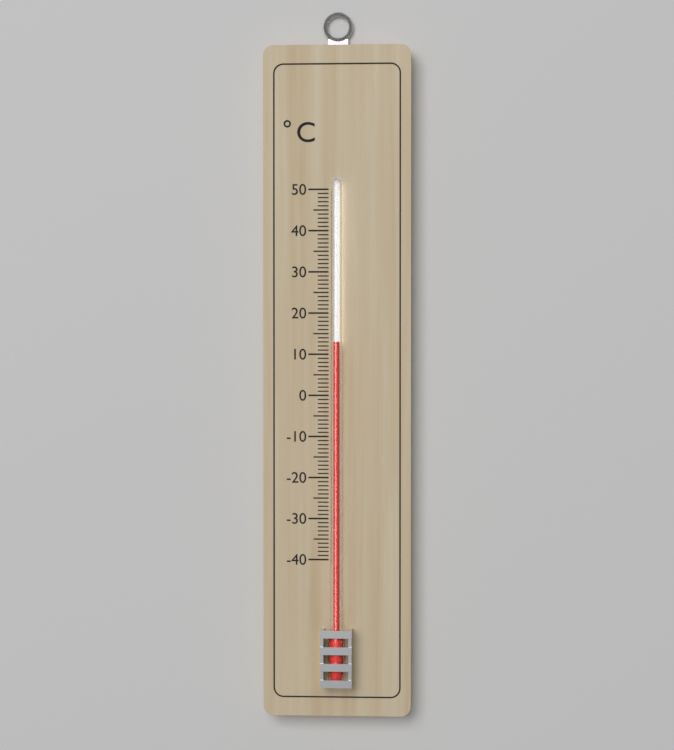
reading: 13 °C
